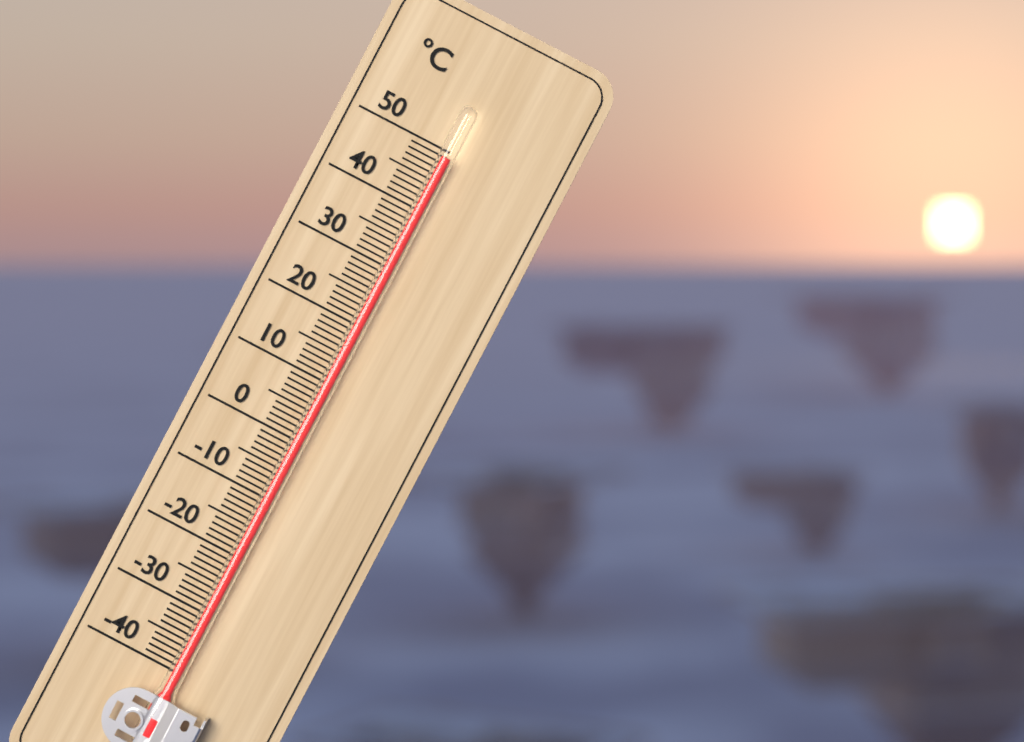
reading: 49 °C
